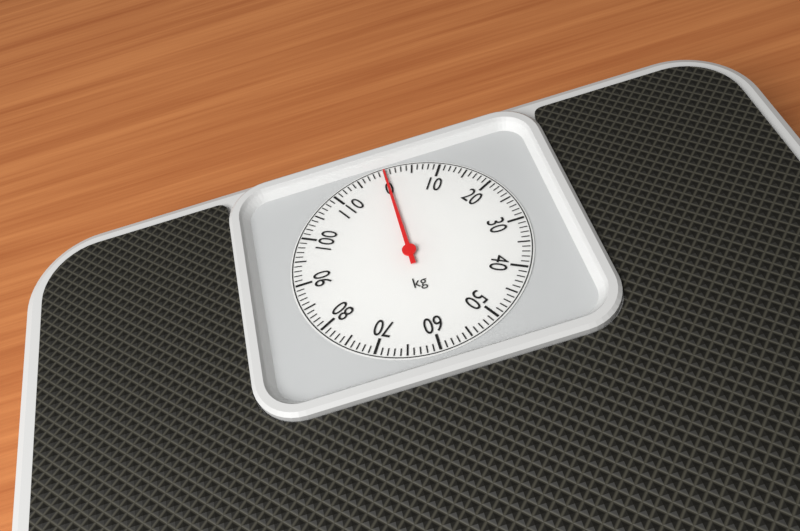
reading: 0 kg
